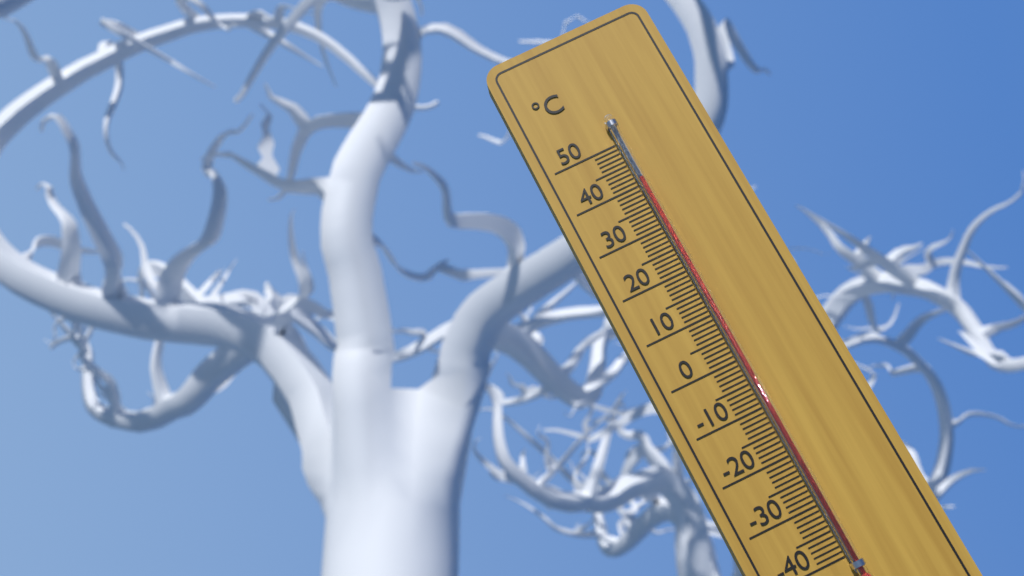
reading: 41 °C
